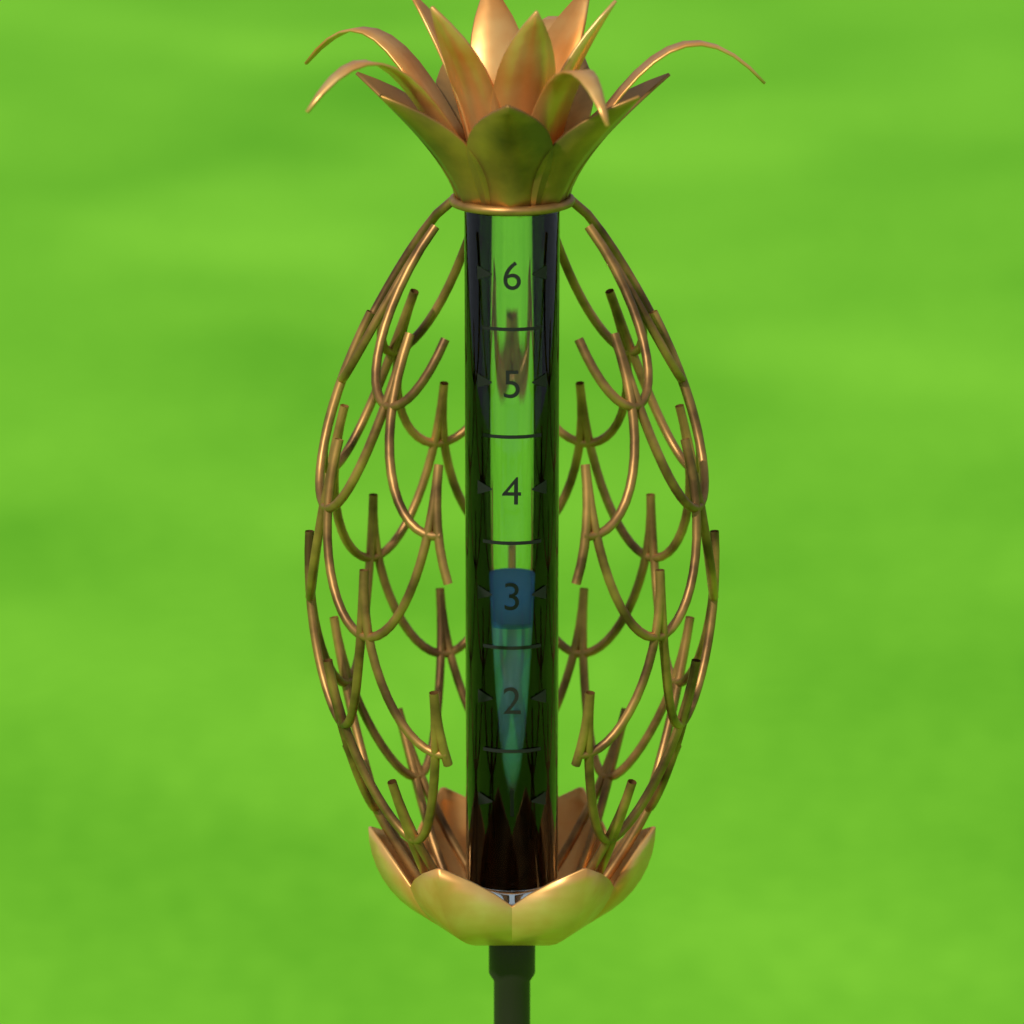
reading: 2.7 (no unit)
